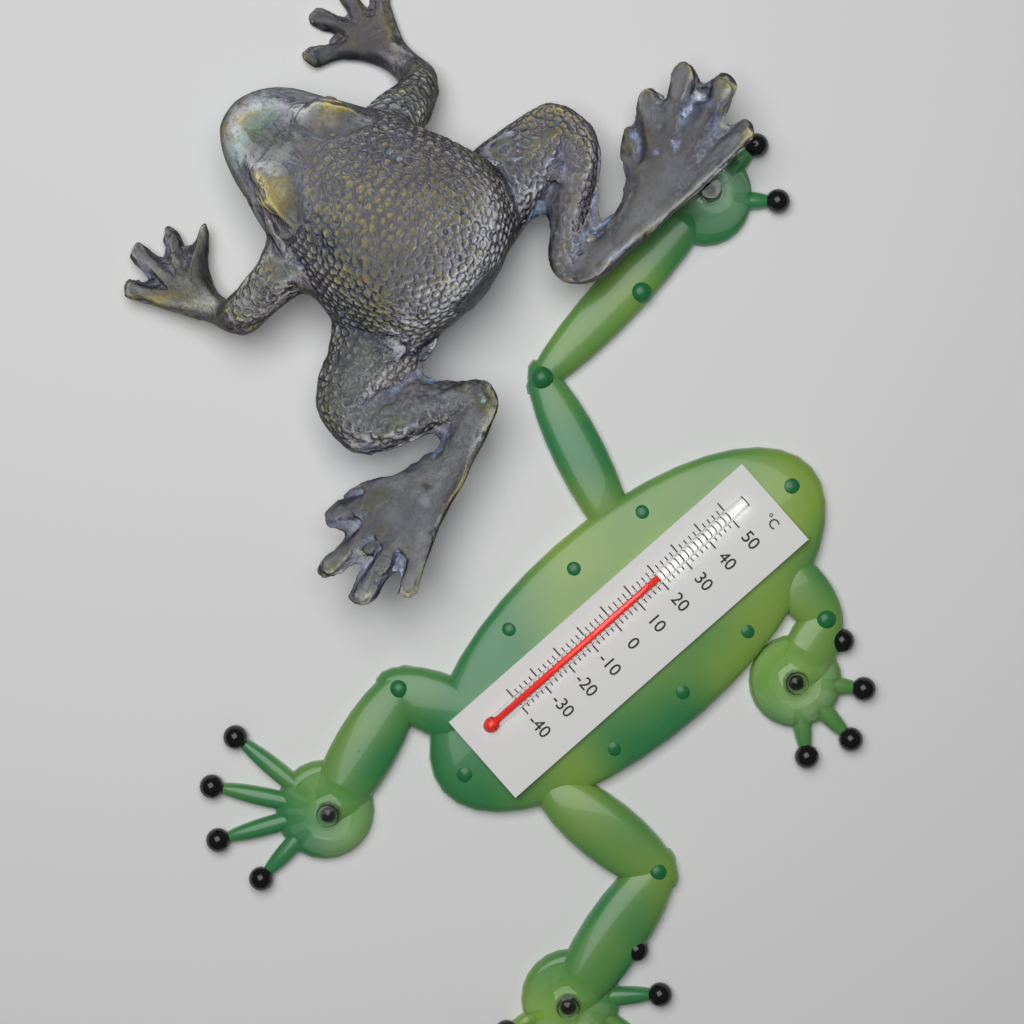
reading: 20 °C
